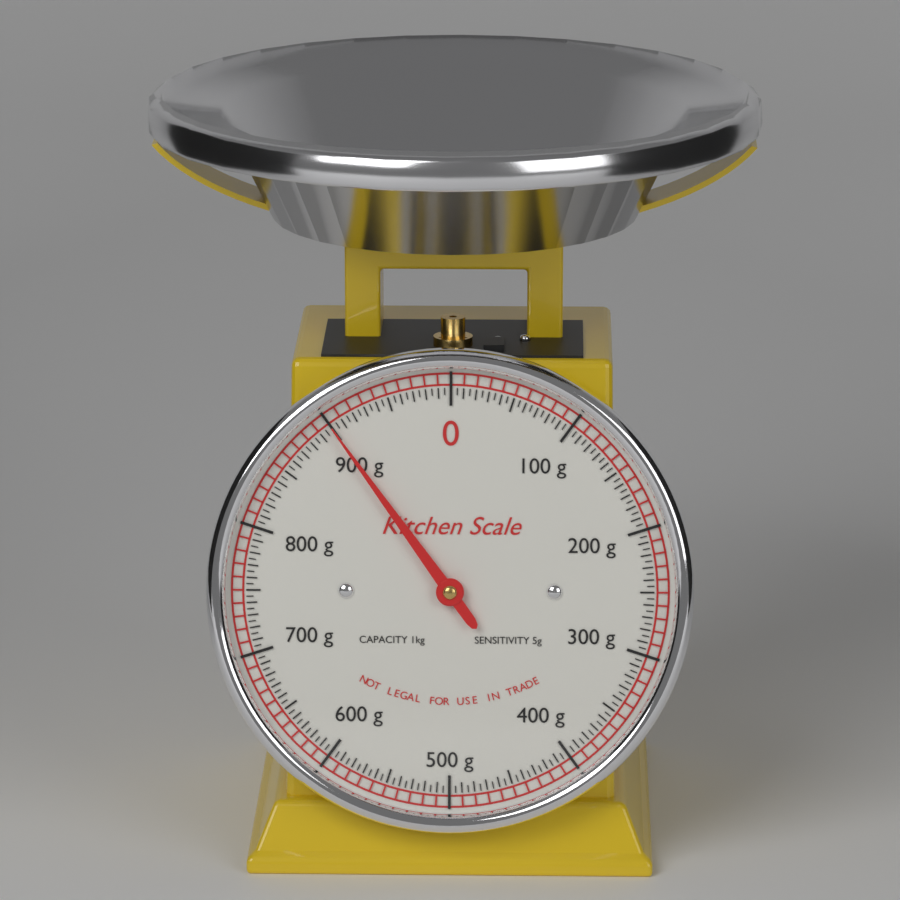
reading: 900 g
